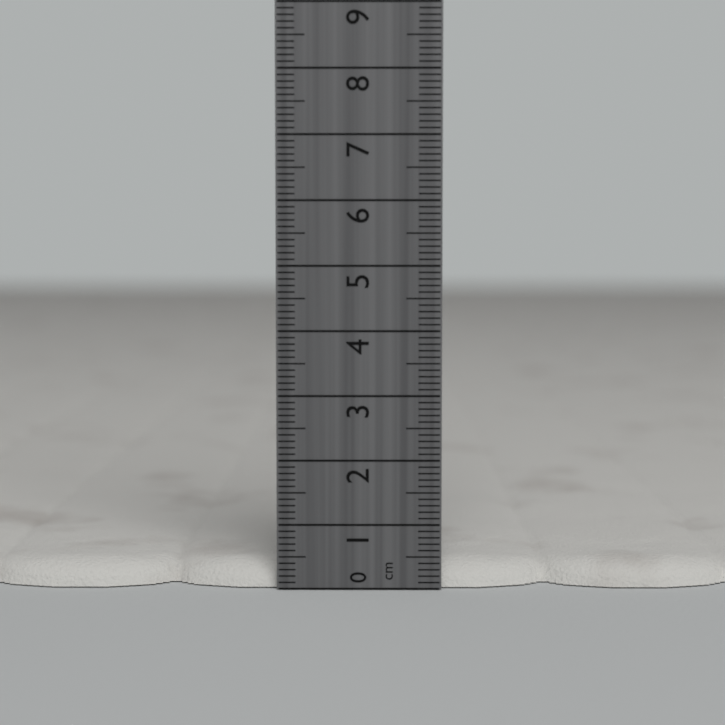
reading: 0.4 cm
